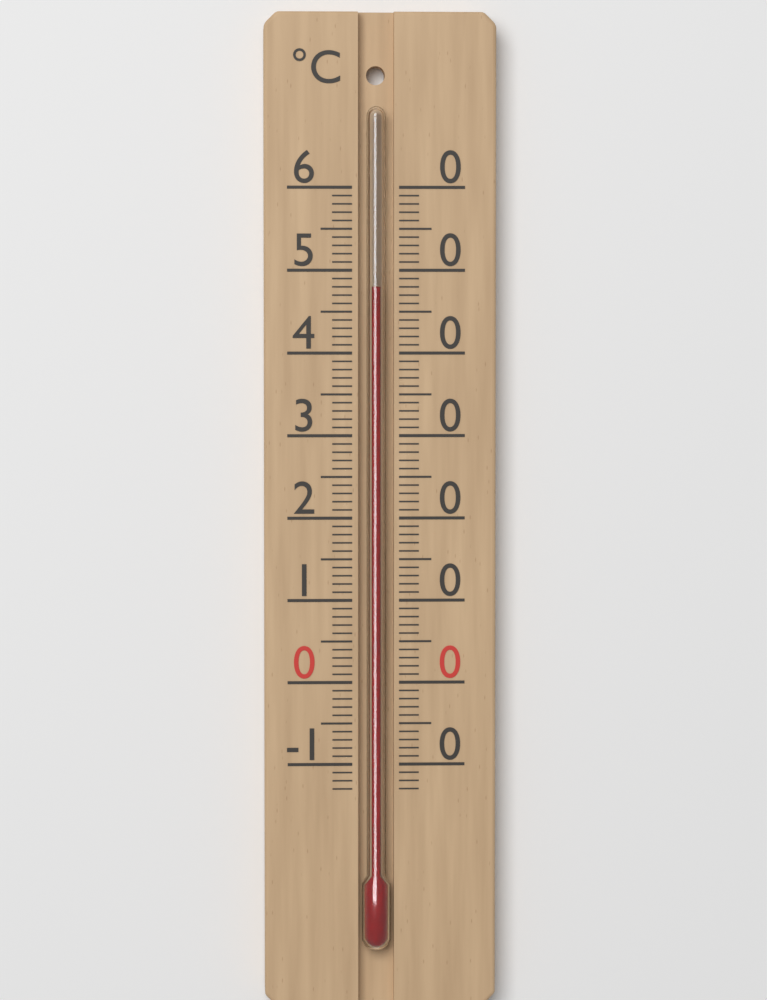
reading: 48 °C
